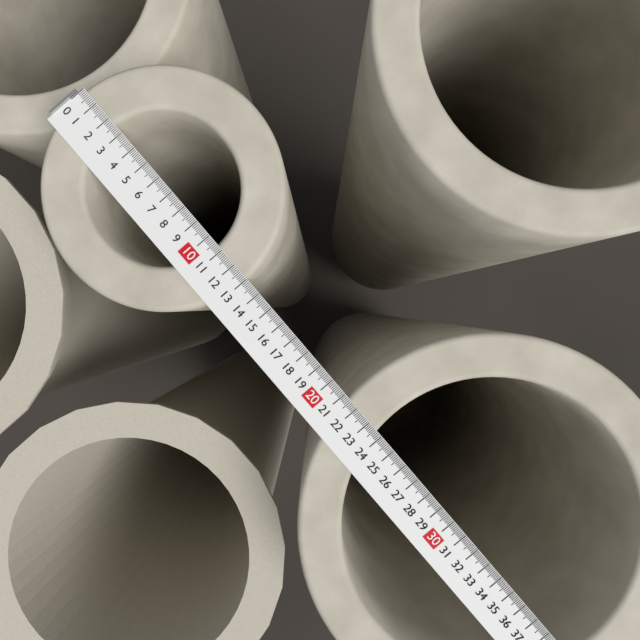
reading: 13.0 (no unit)
